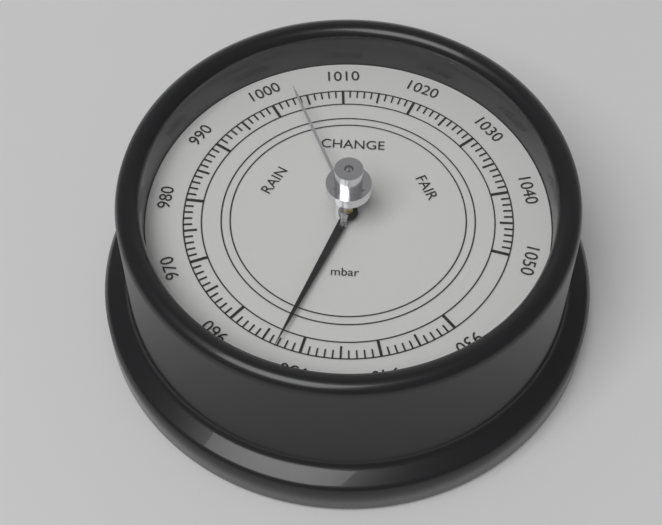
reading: 953 mbar
